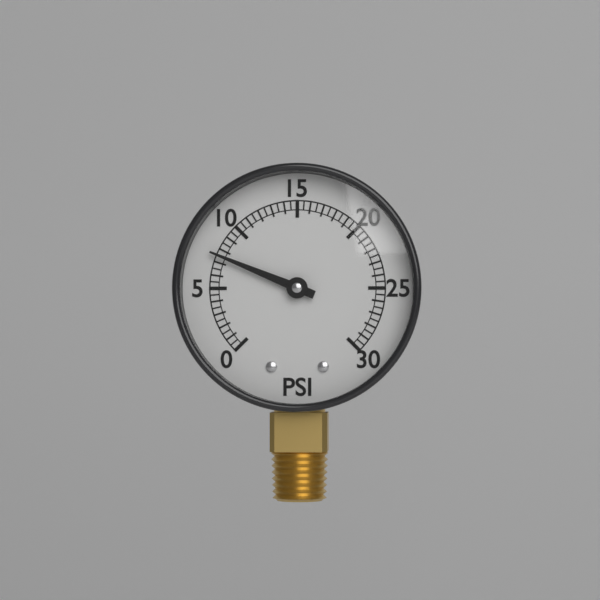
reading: 7.5 psi
